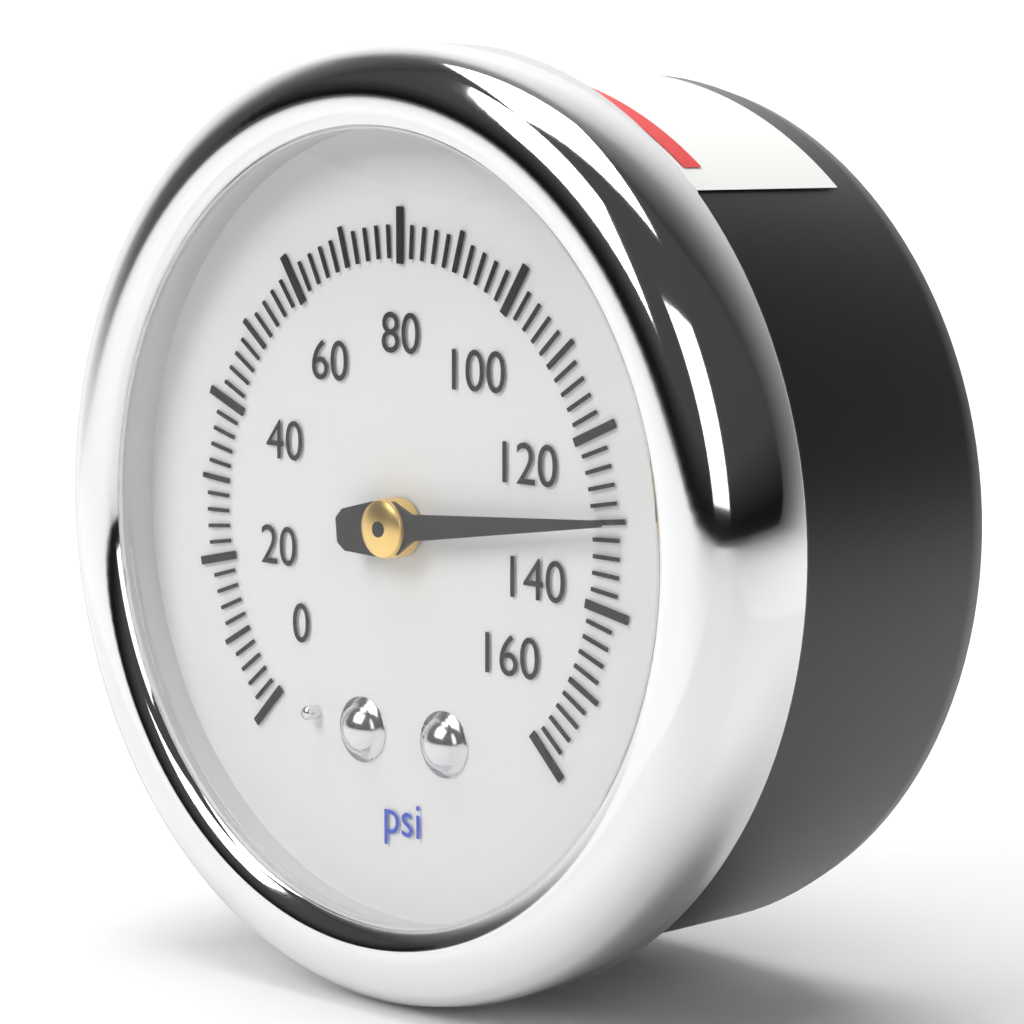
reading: 130 psi
